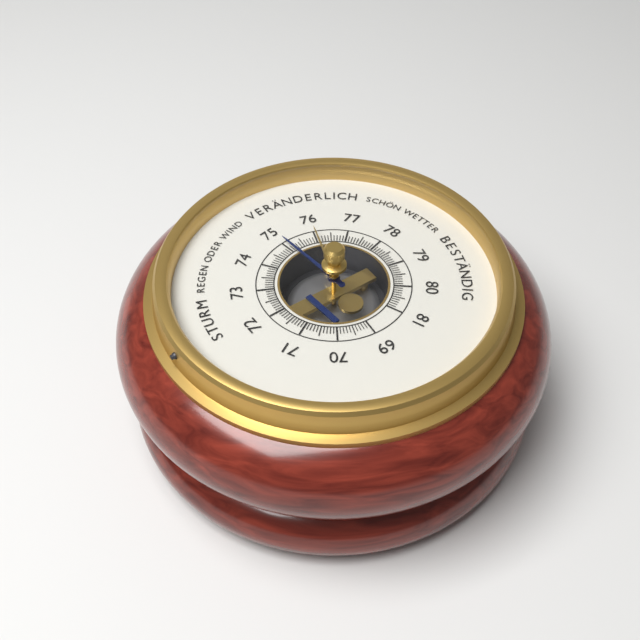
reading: 75.1 (no unit)
